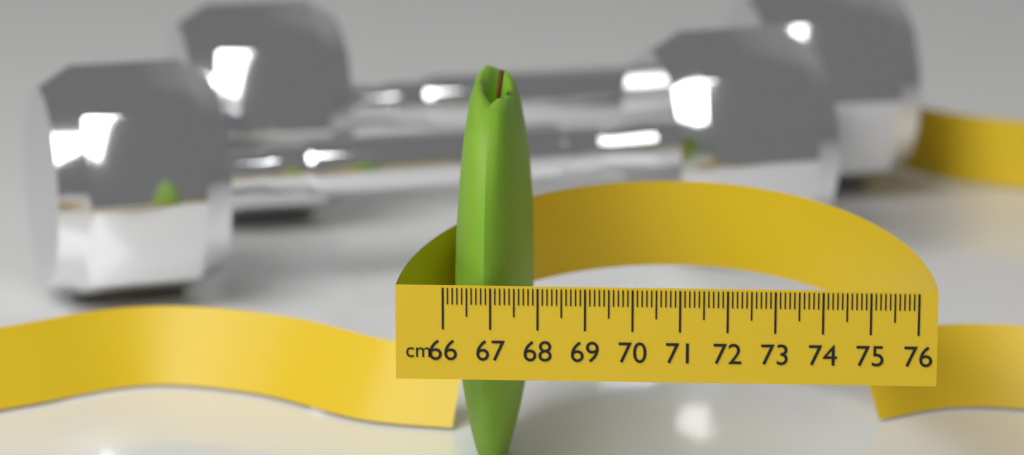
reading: 67.7 cm
